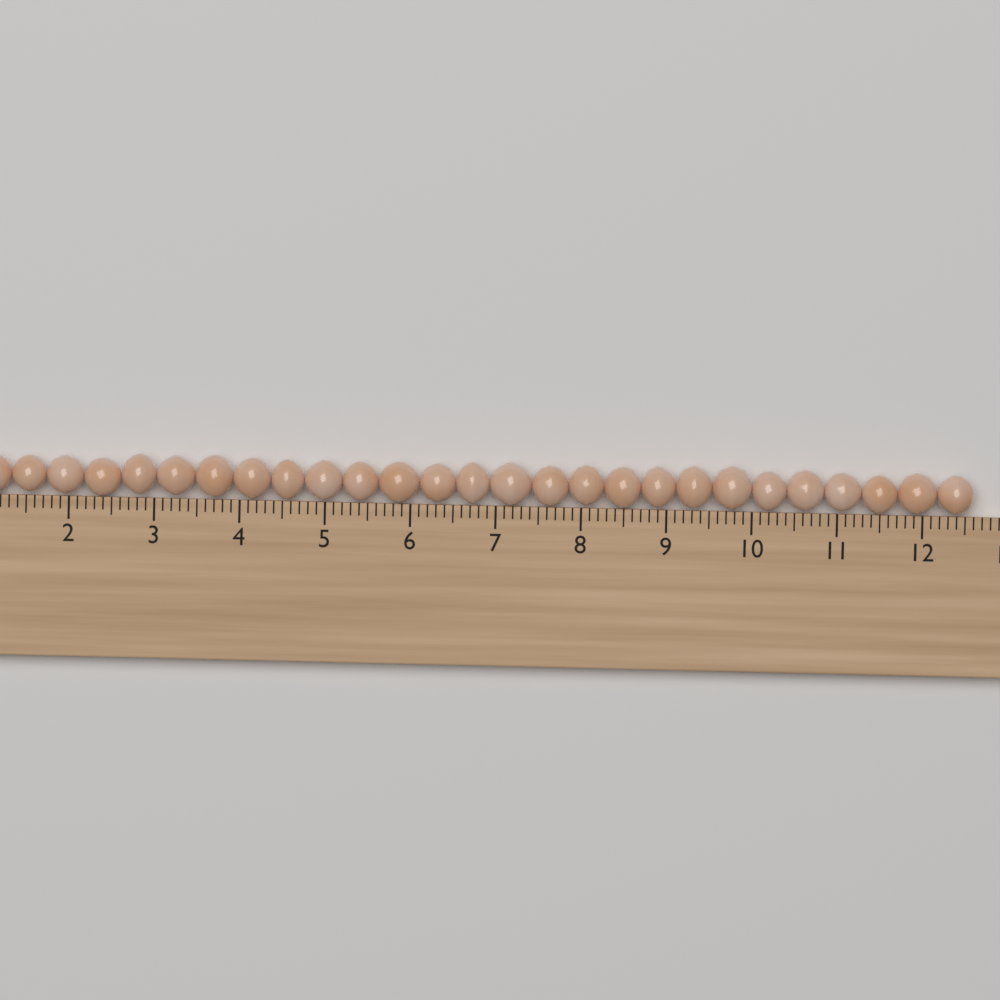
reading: 12.6 cm
